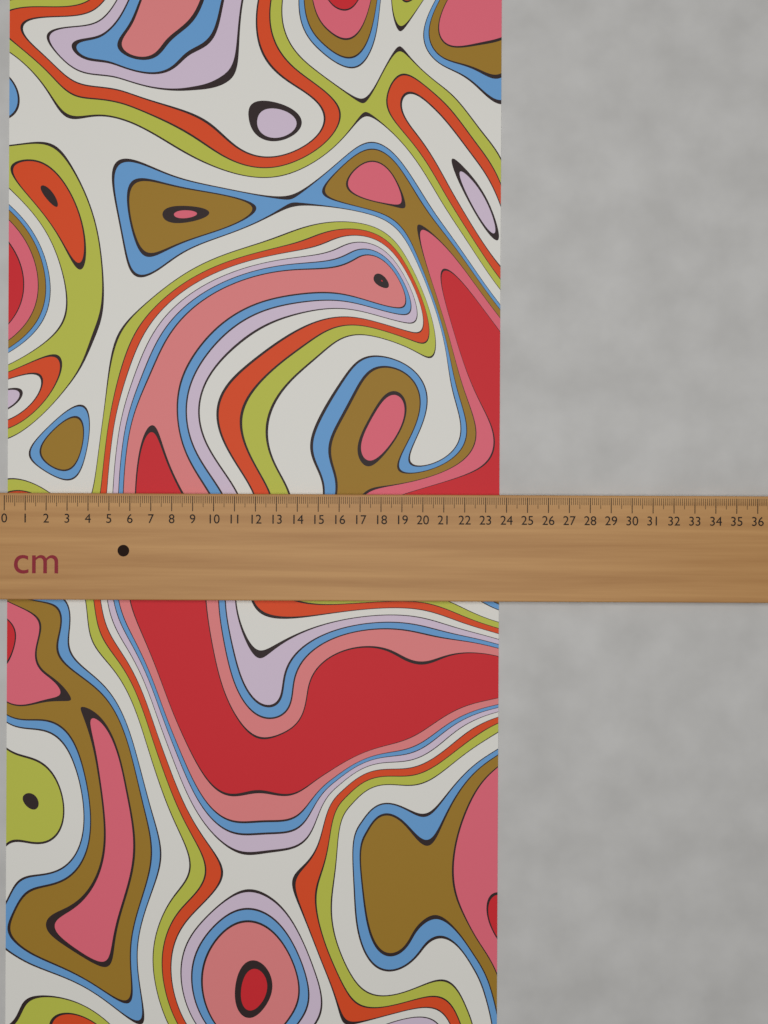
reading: 23.7 cm
